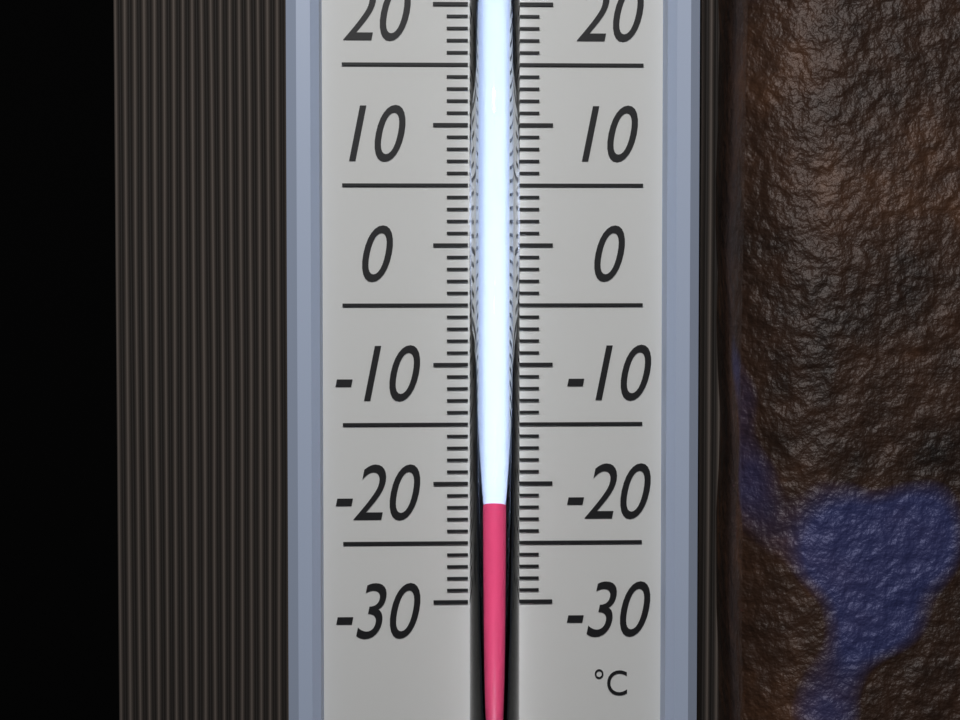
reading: -21 °C
